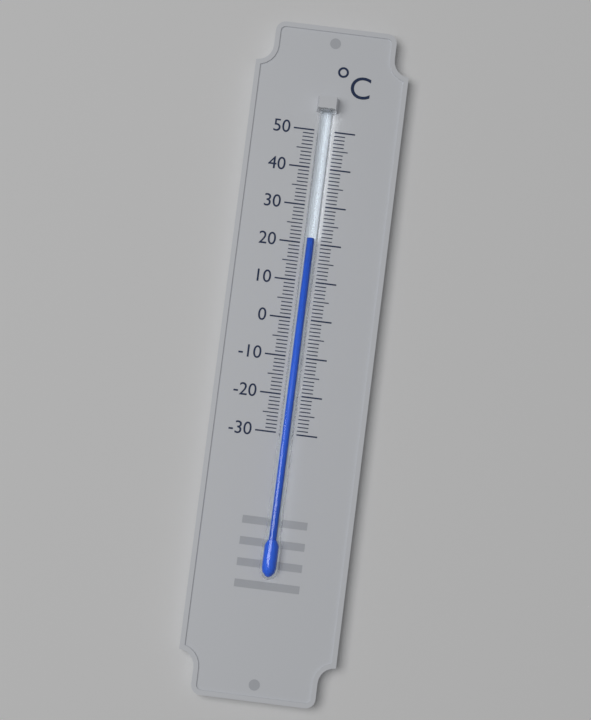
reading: 21 °C
